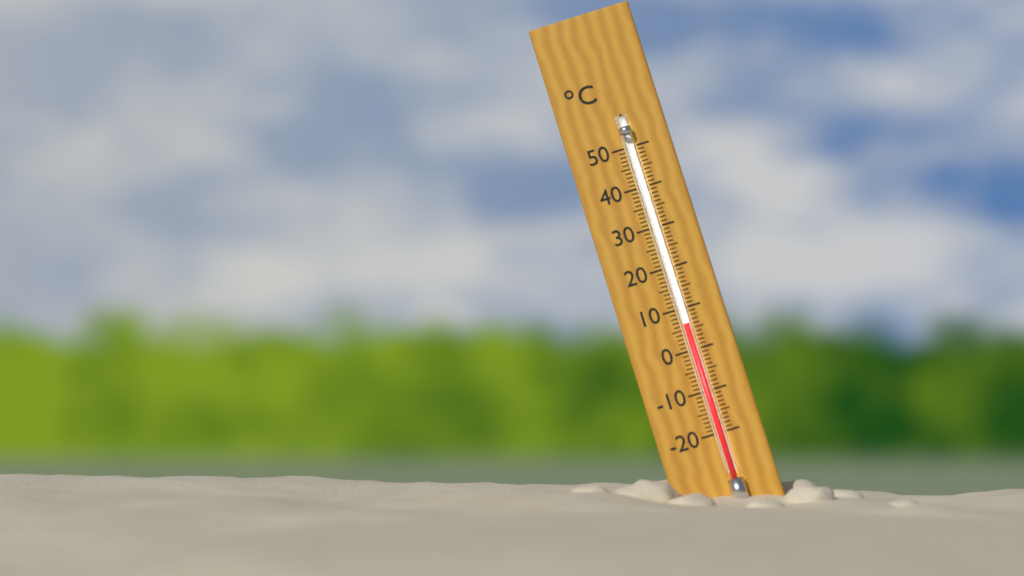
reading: 6 °C
